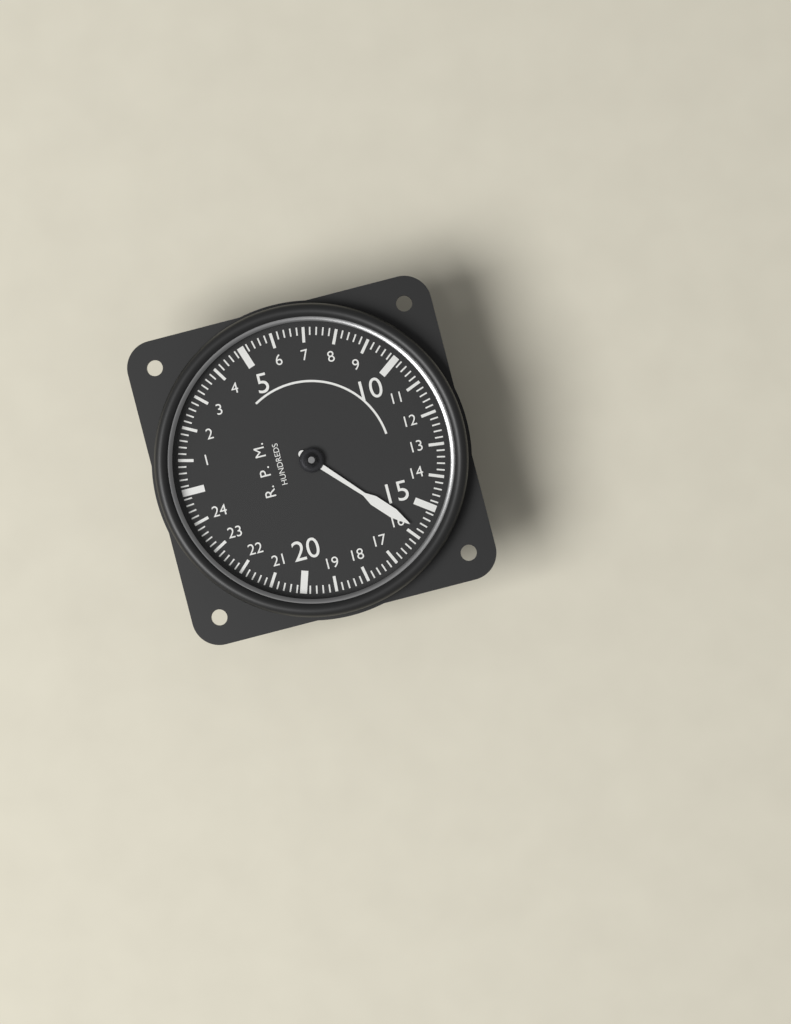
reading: 15.8 RPM x100
